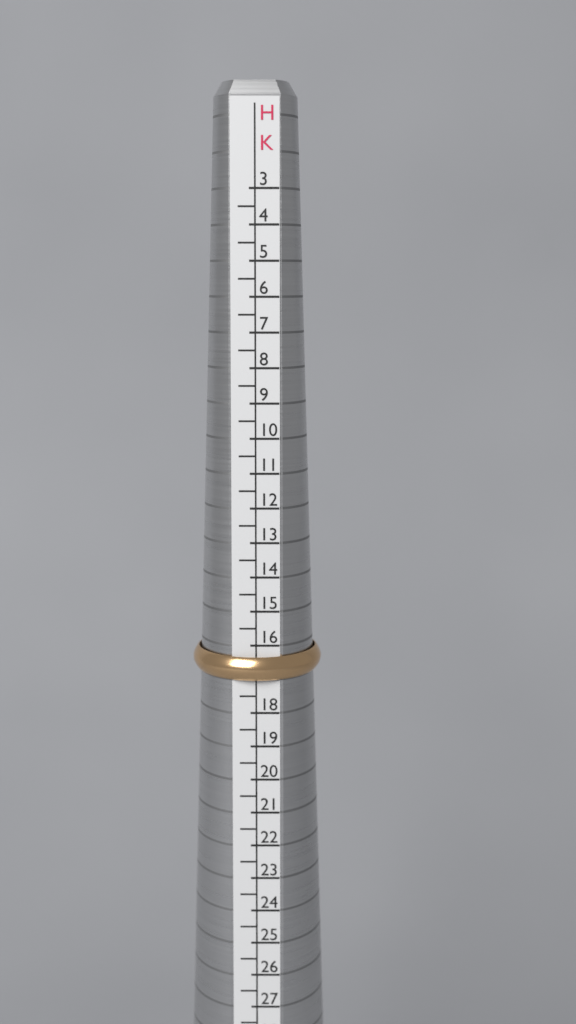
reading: 17.0 HK
